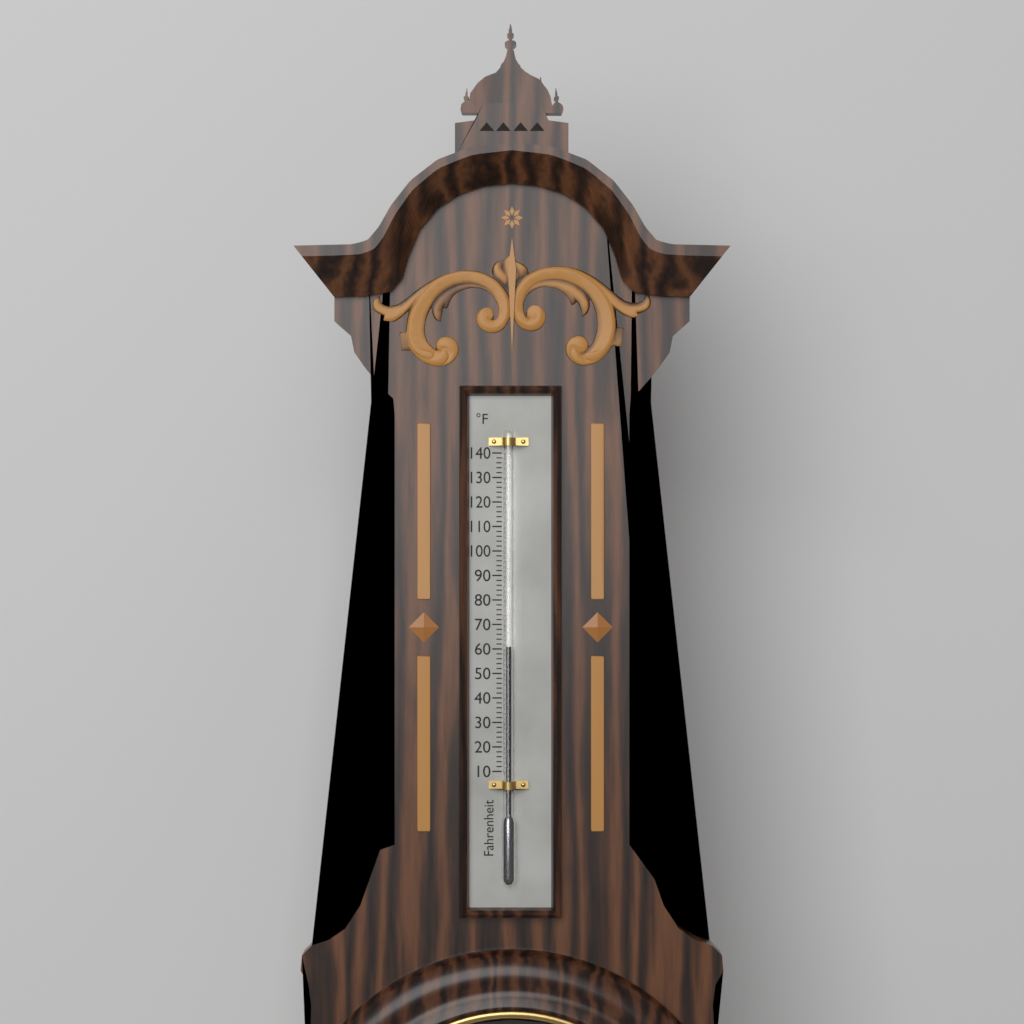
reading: 61 °F
